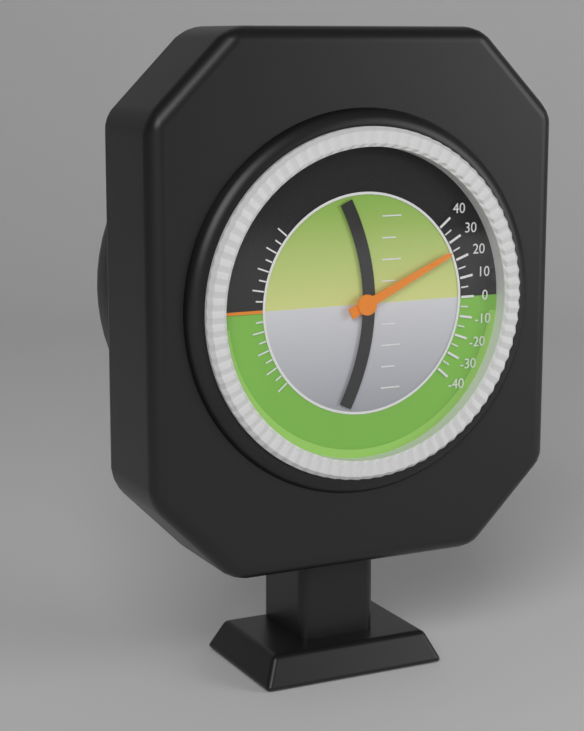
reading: 25 (no unit)
